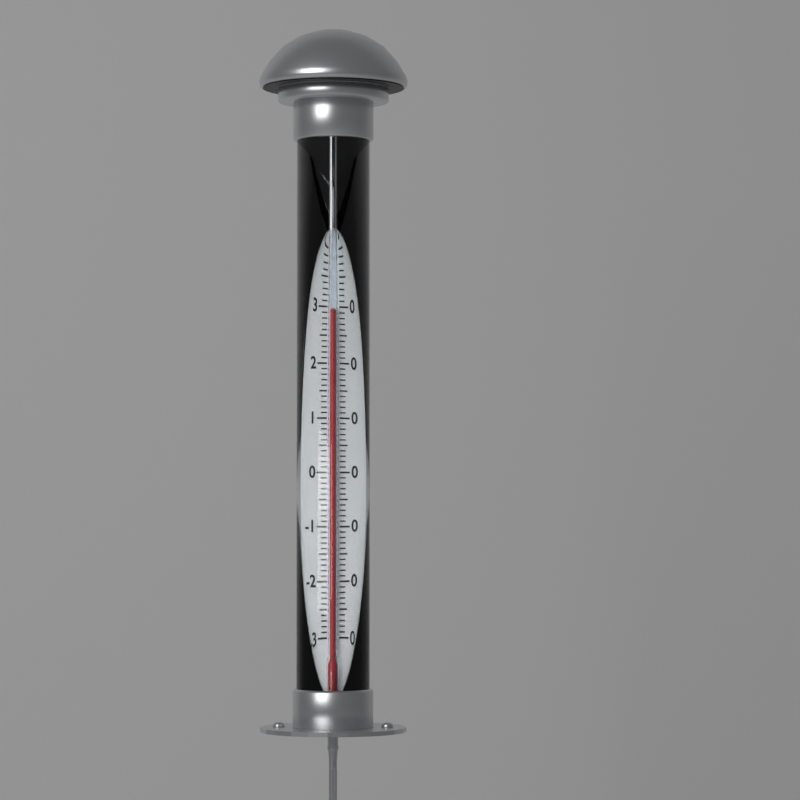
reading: 30 °C
